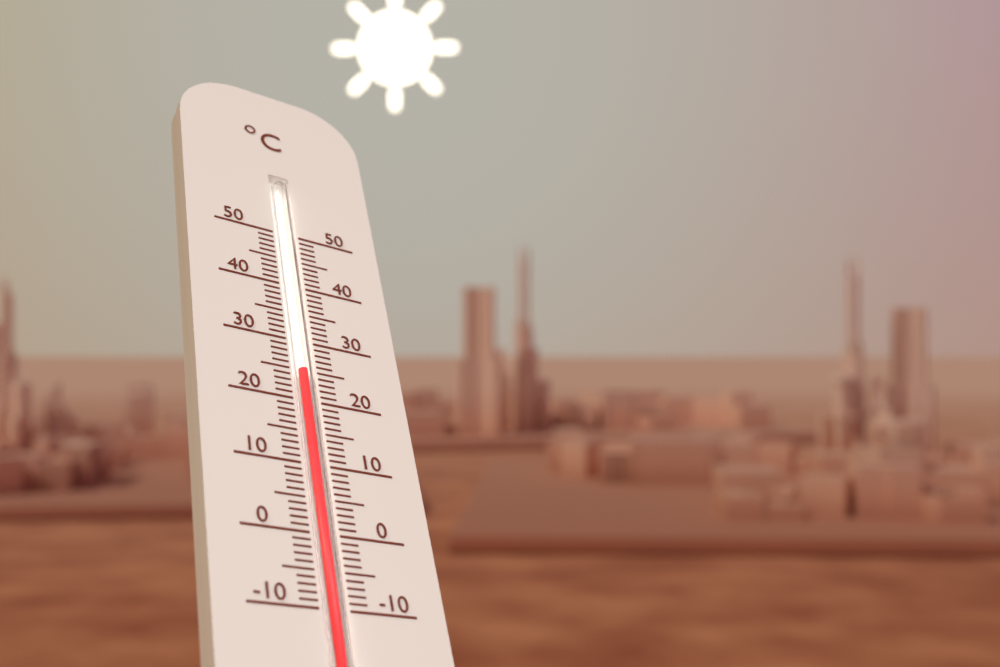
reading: 25 °C
